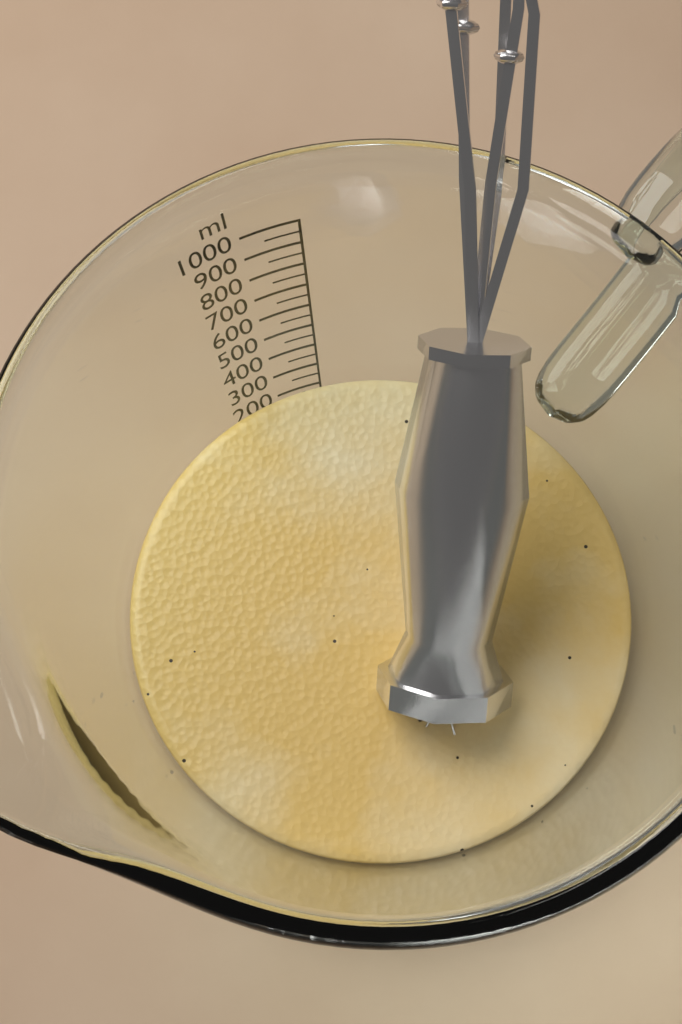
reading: 250 ml
